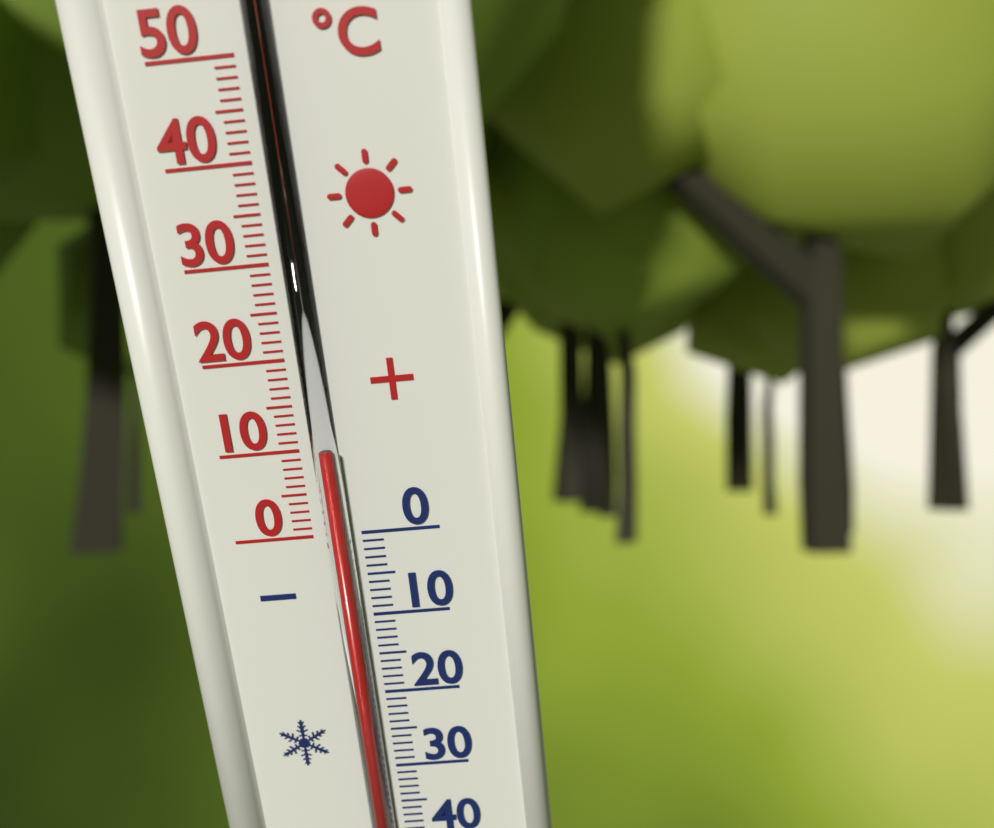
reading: 10 °C
